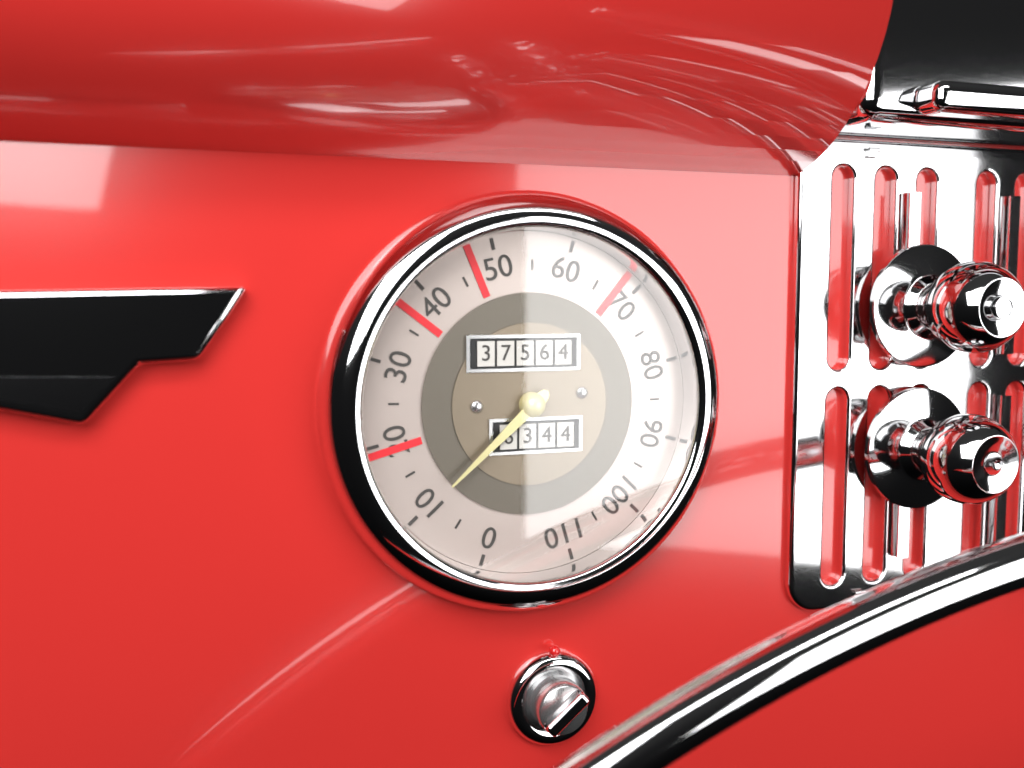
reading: 10 mph
